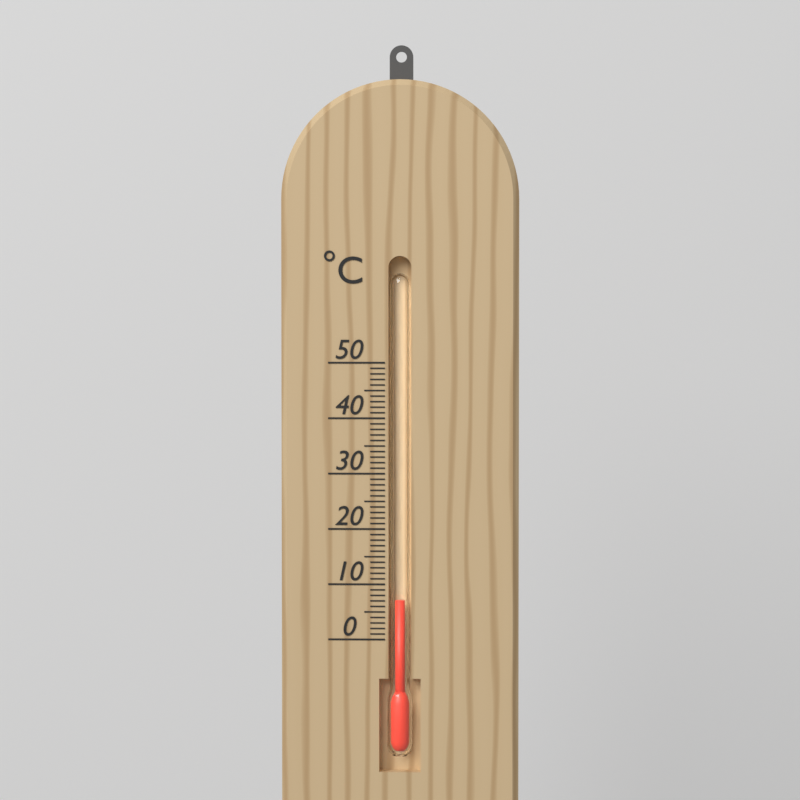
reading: 7 °C
